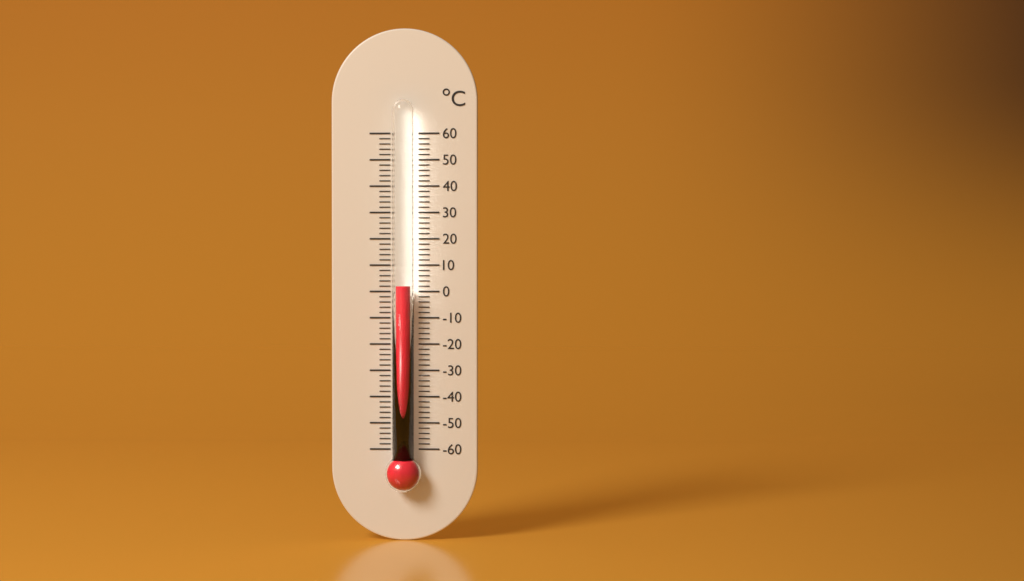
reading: 2 °C
